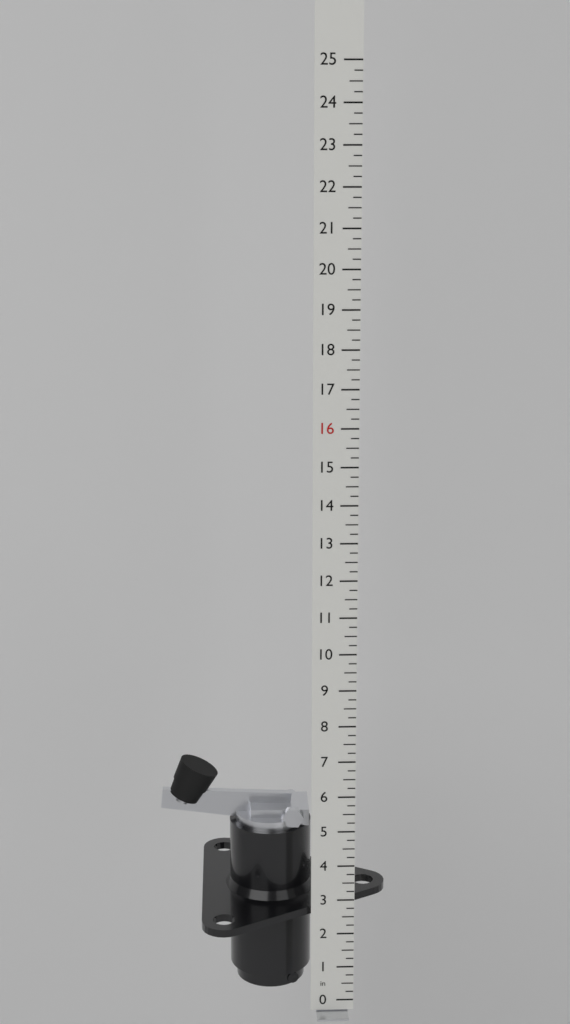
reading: 6.50 in
